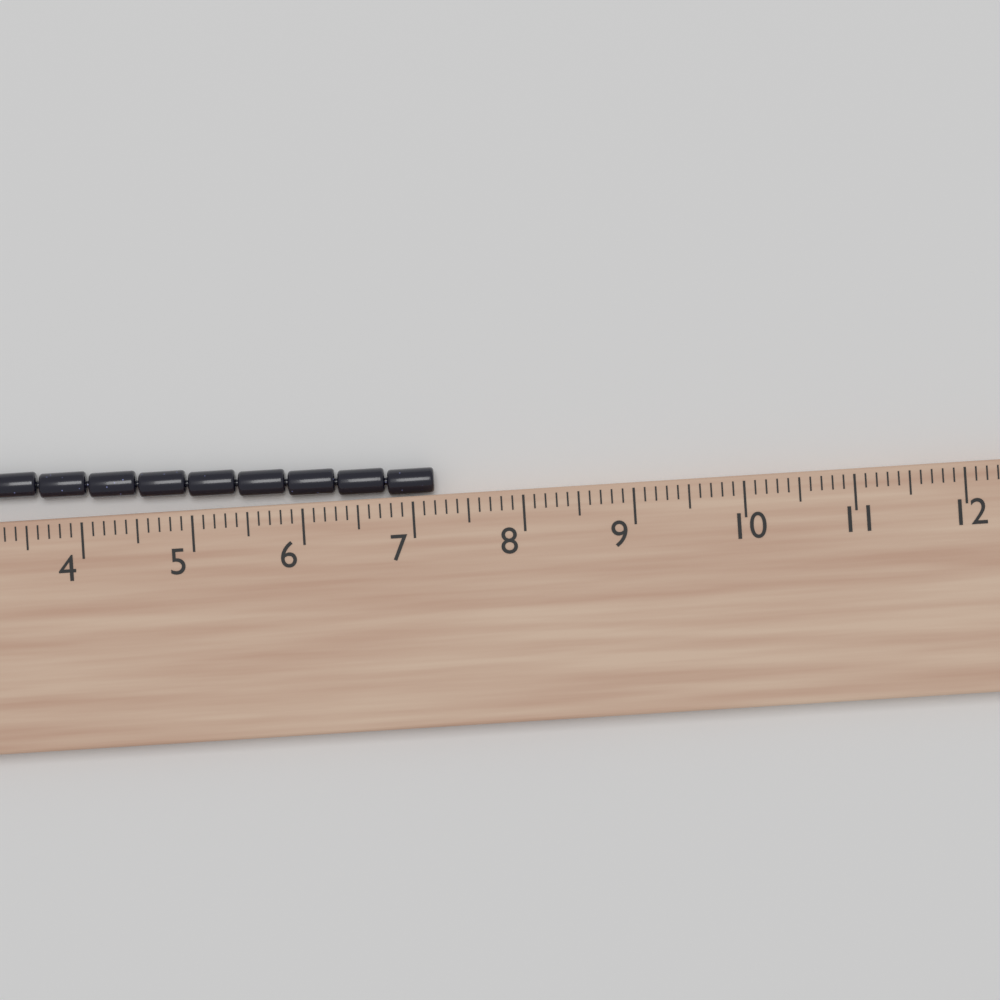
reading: 7.2 cm
